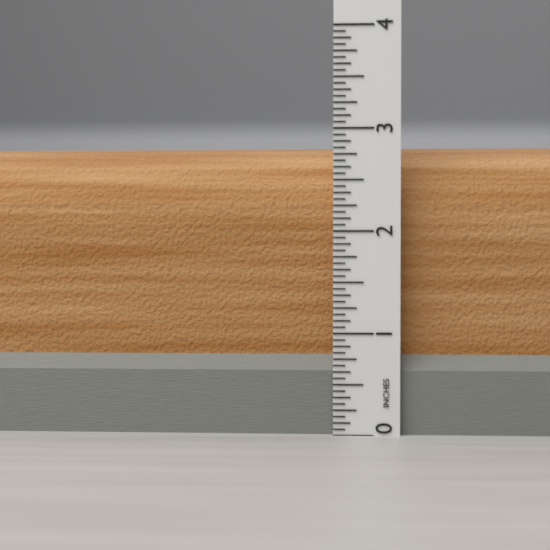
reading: 2.8750 in
